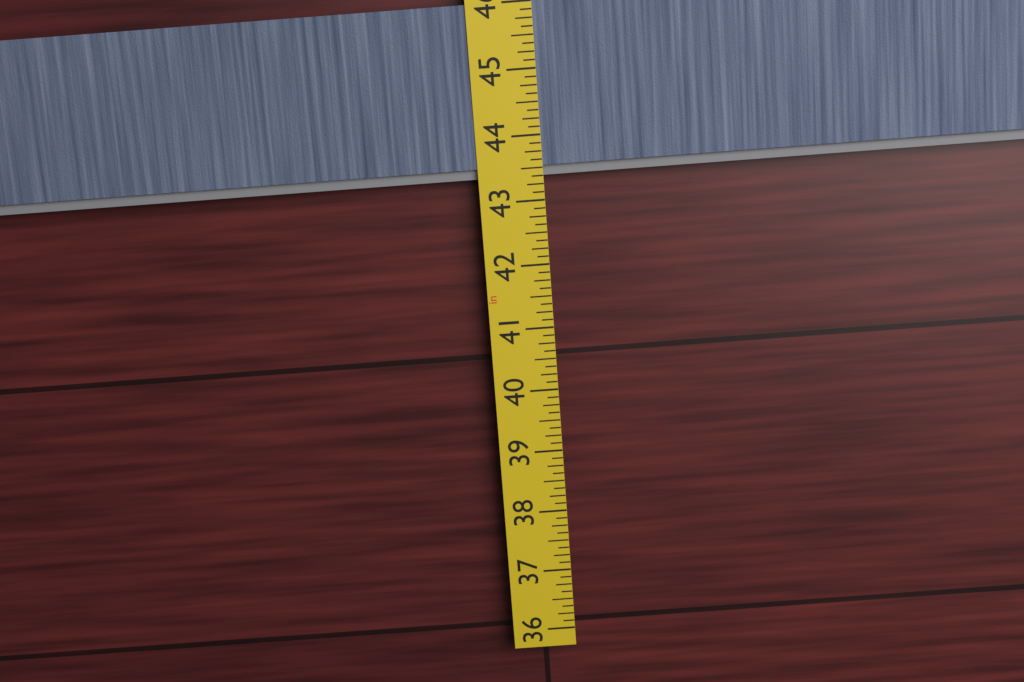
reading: 43.375 in
